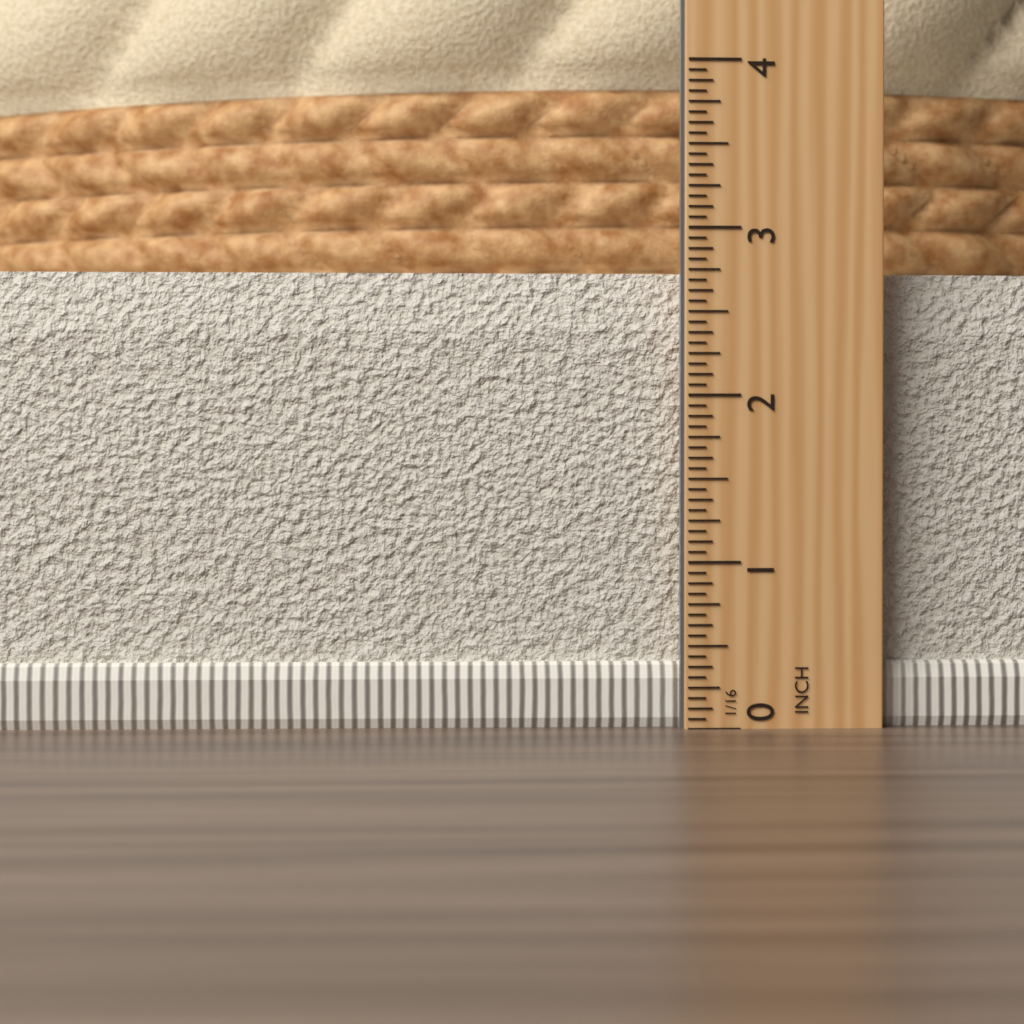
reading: 2.7500 in
